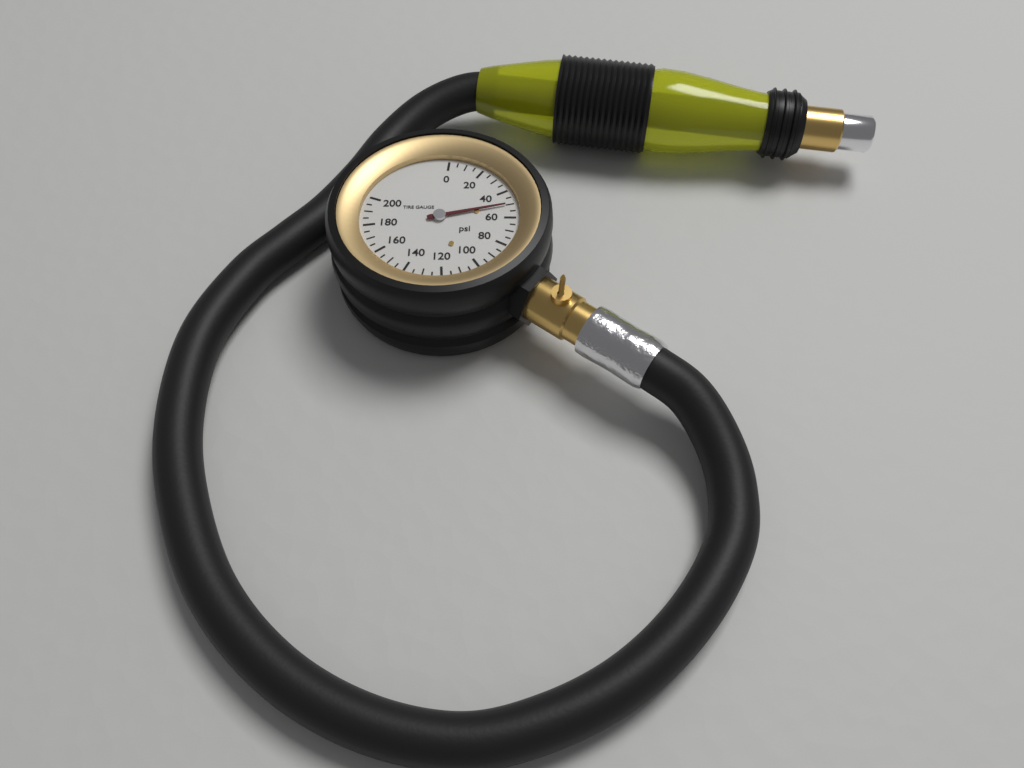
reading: 50 psi
